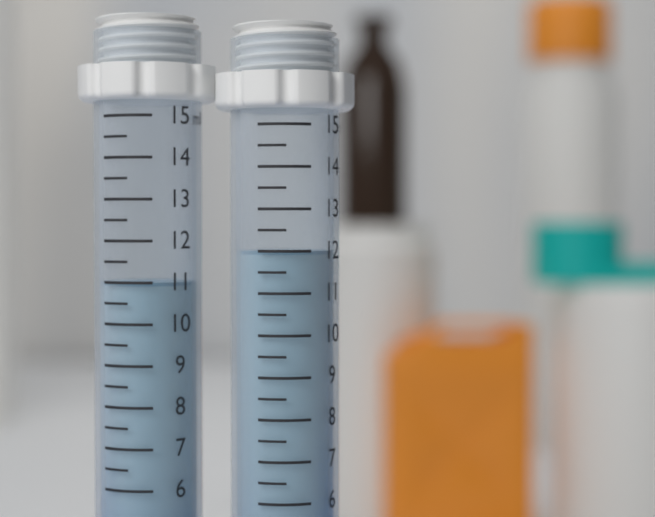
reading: 11.0 ml
